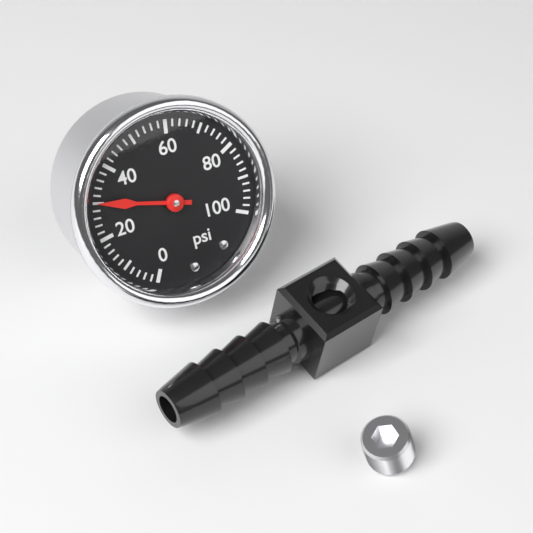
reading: 30 psi
